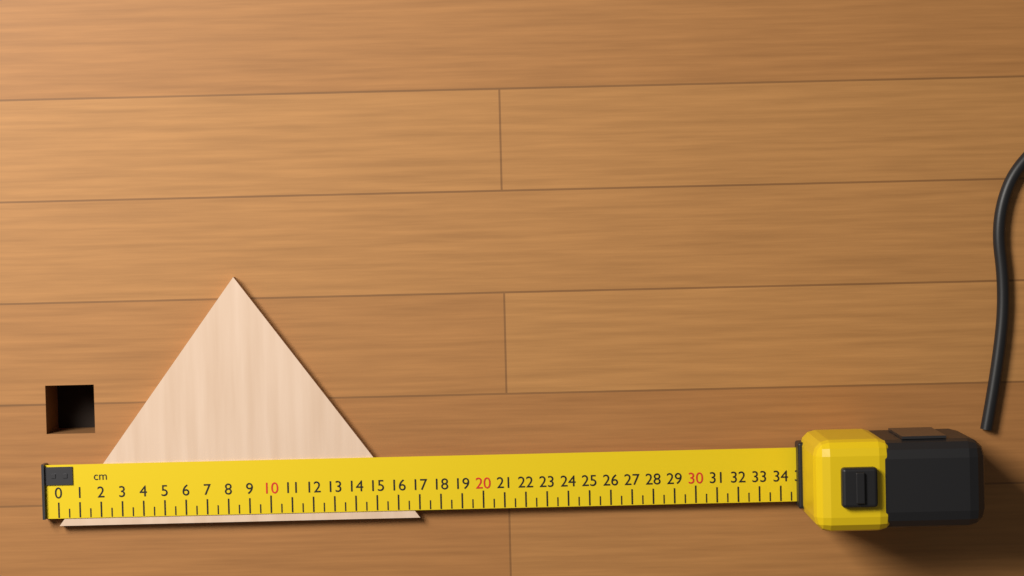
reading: 17.0 cm
